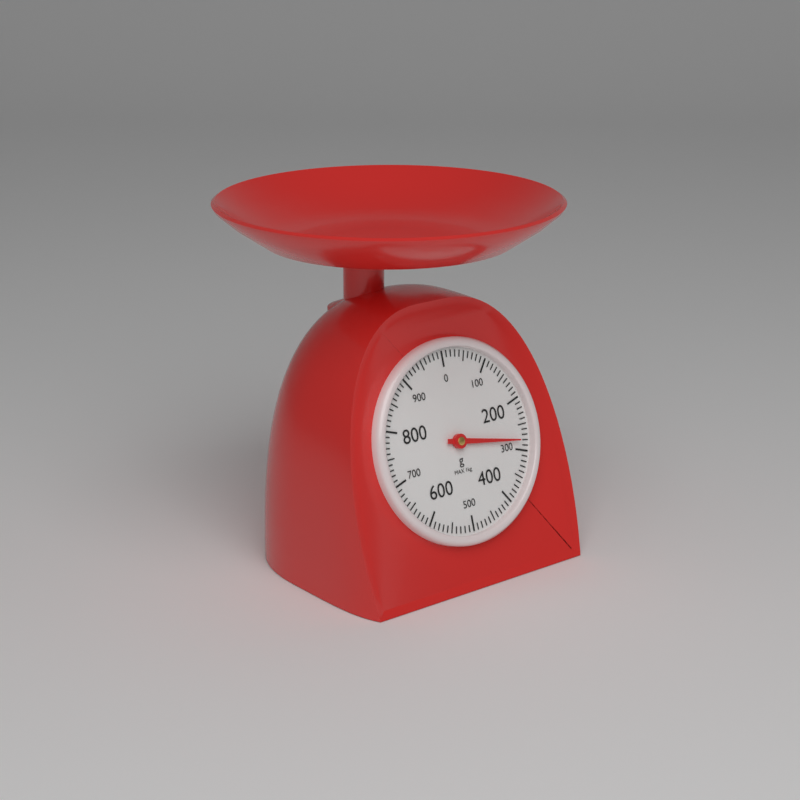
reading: 280 g
